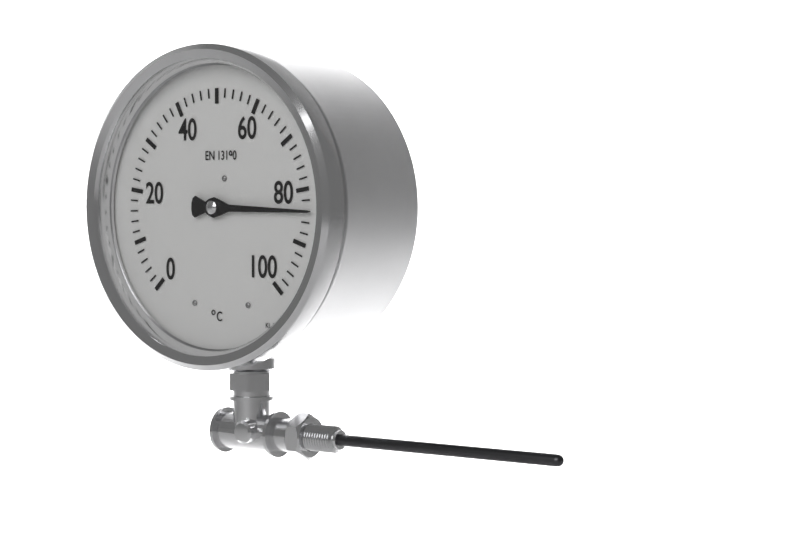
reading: 84 °C
